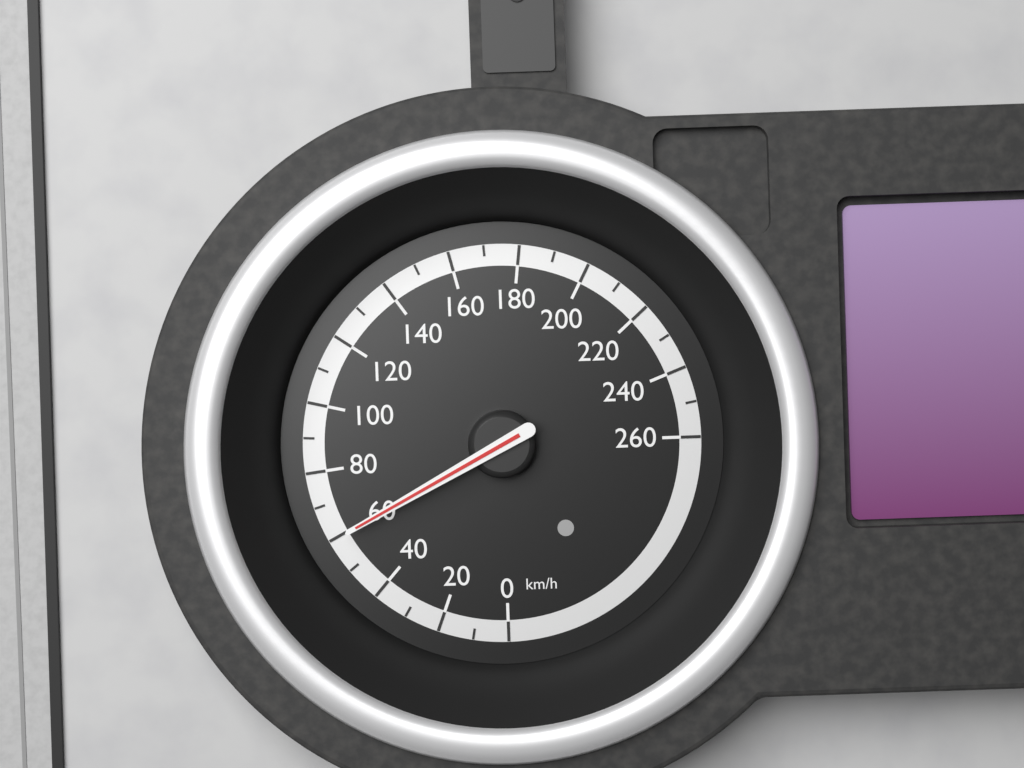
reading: 60 km/h
